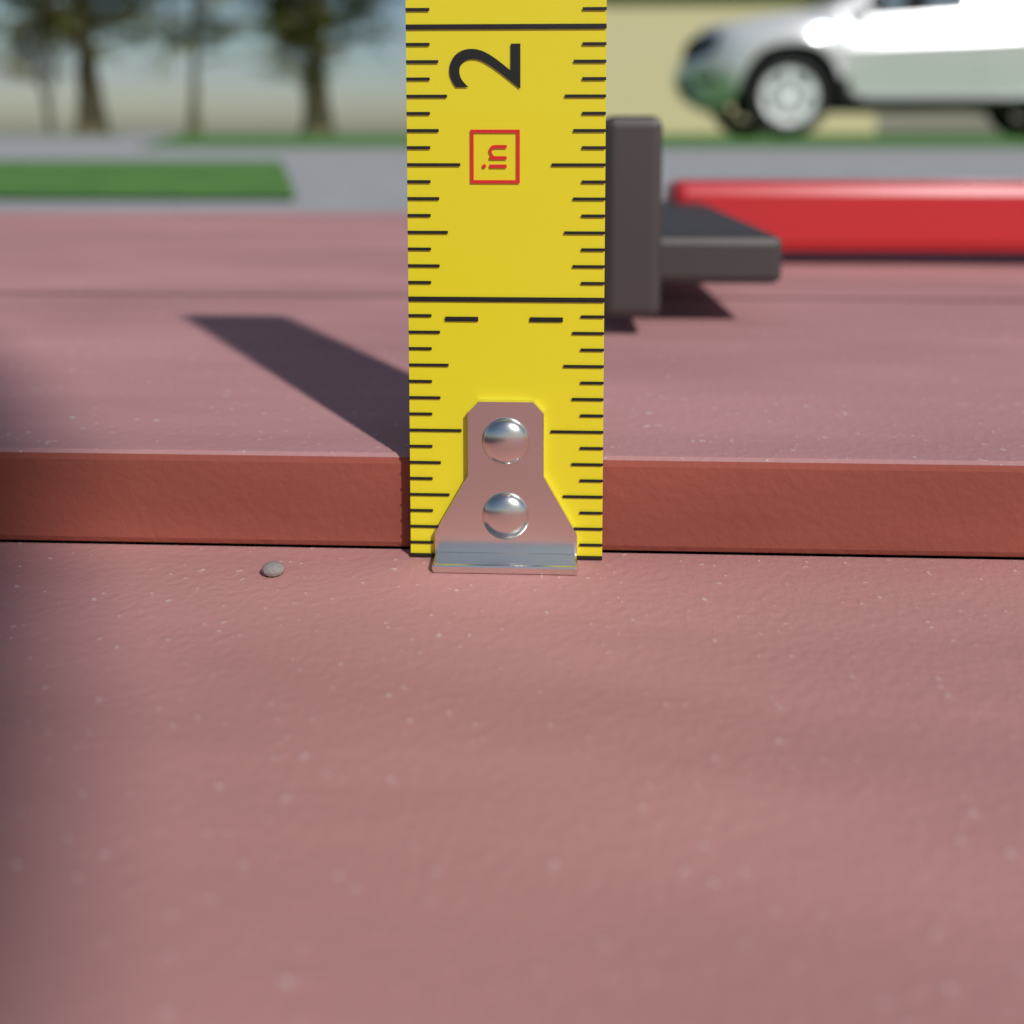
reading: 0.3750 in
